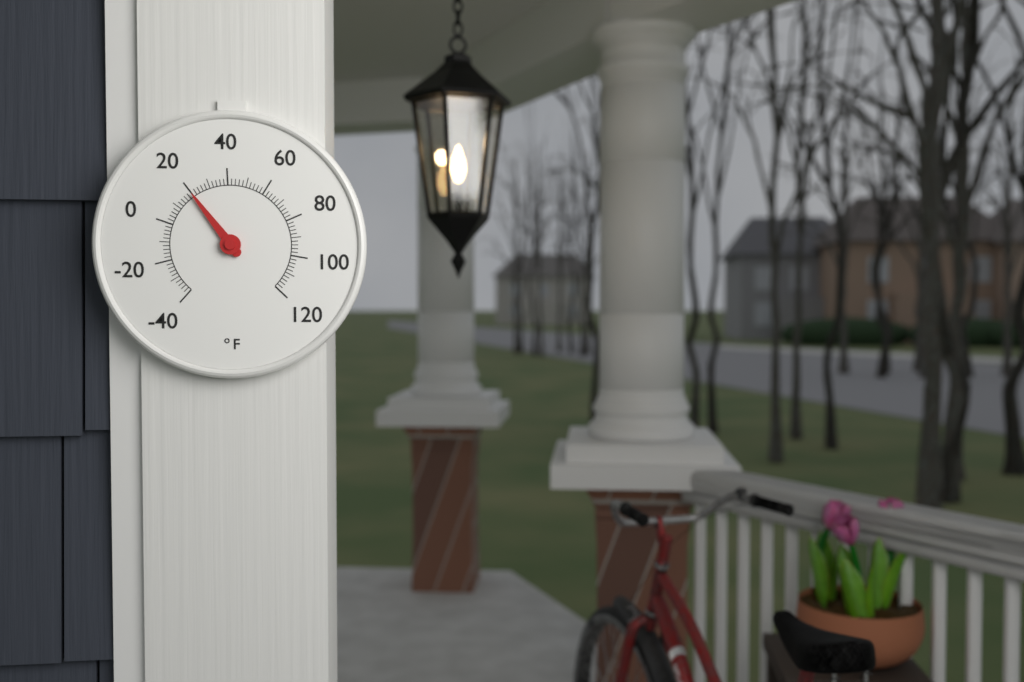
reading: 20 °F
